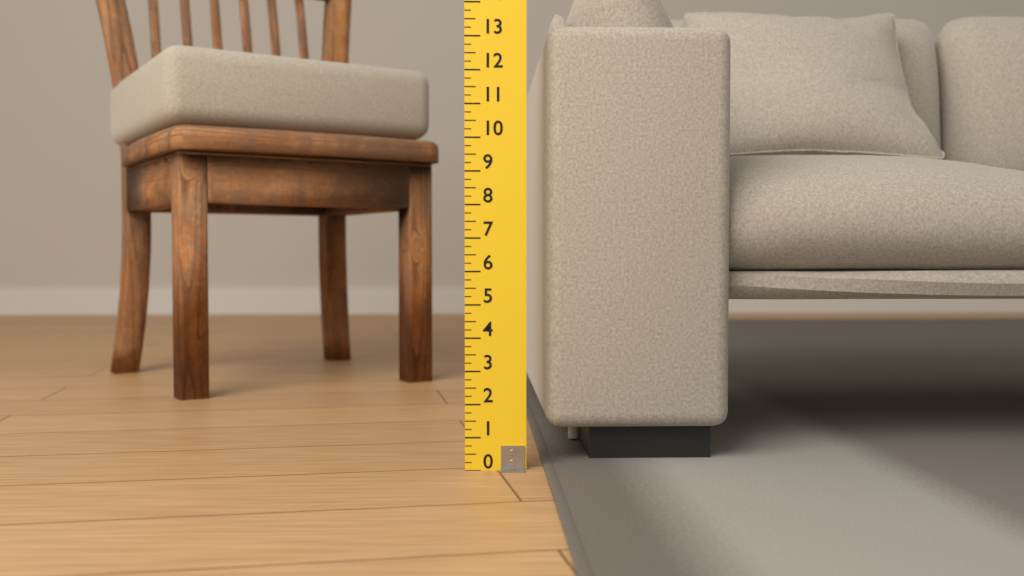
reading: 13.50 (no unit)
